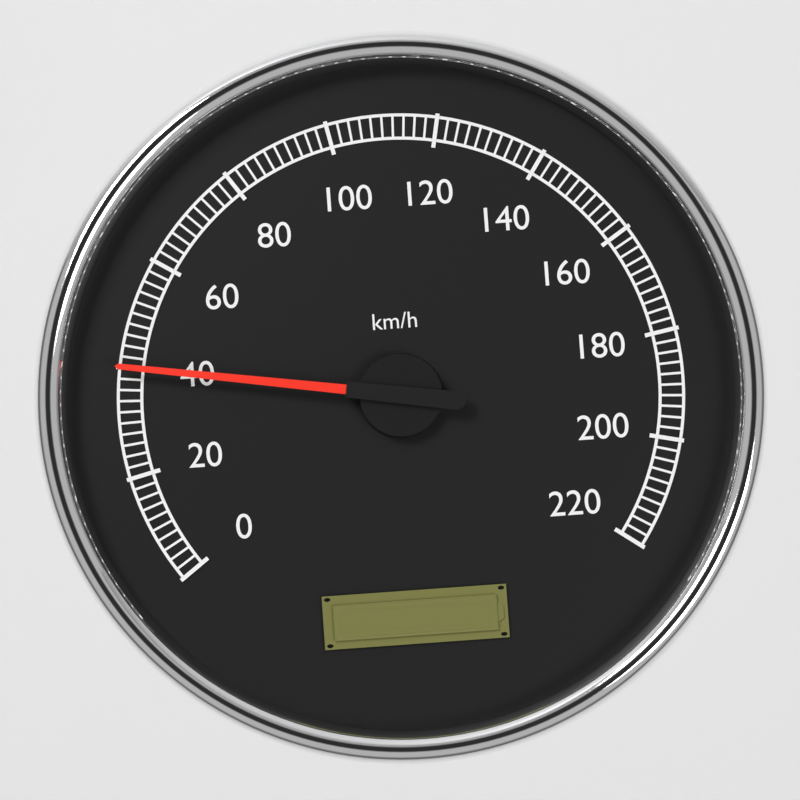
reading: 40 km/h
